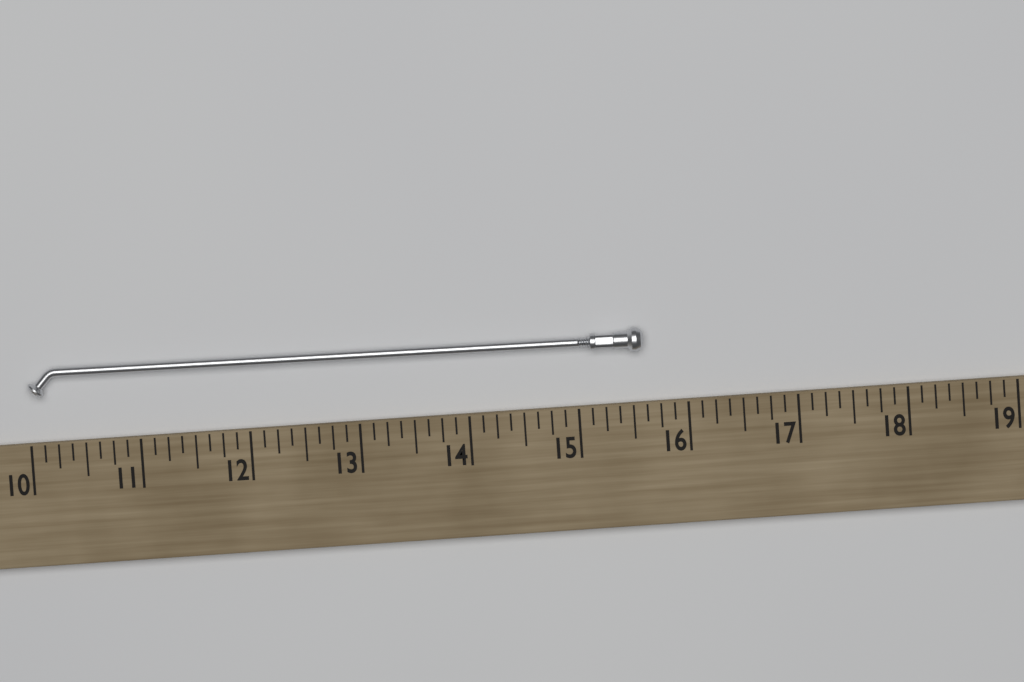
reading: 15.625 (no unit)
